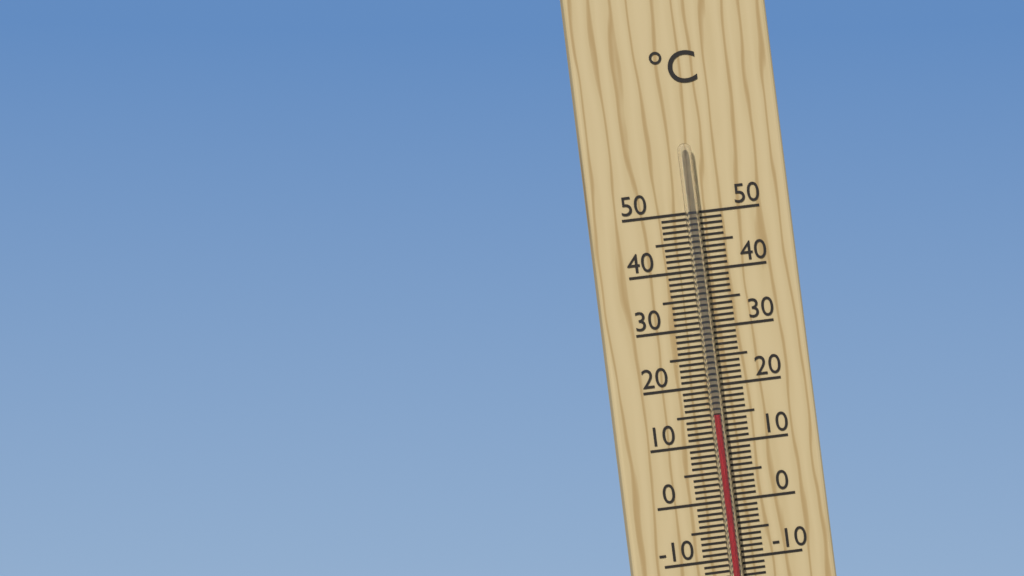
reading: 15 °C
